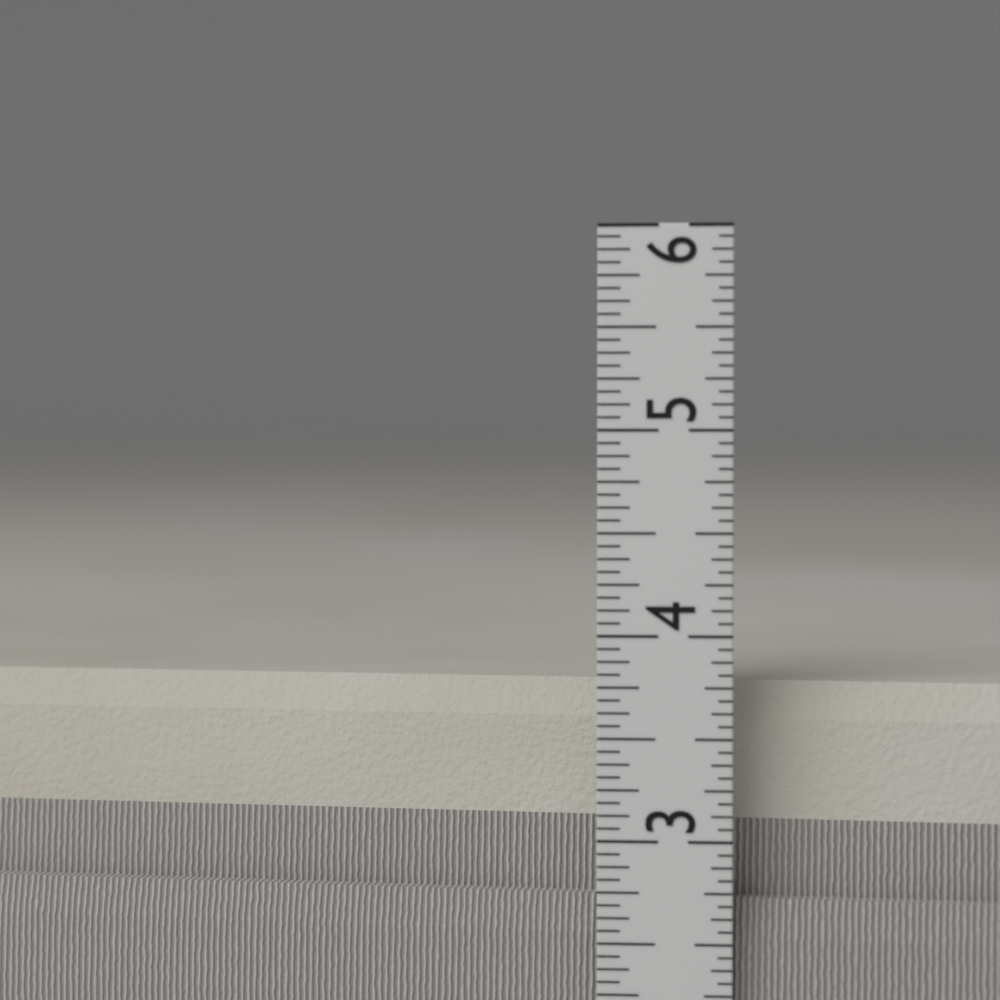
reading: 3.7500 in
